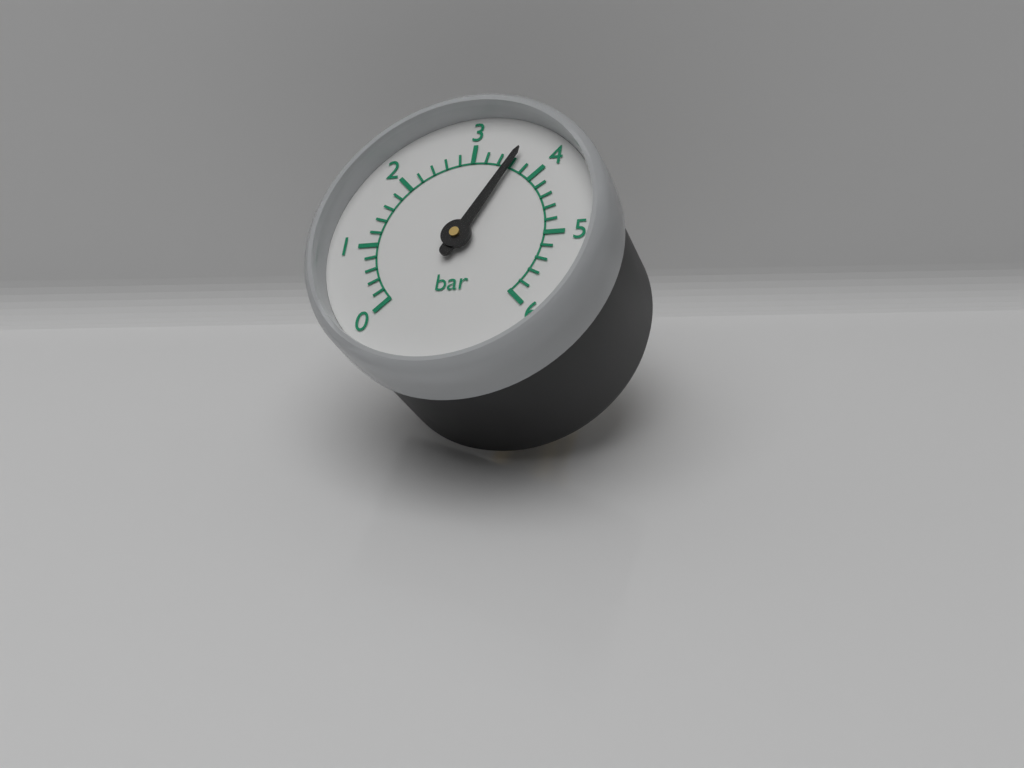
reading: 3.6 bar
